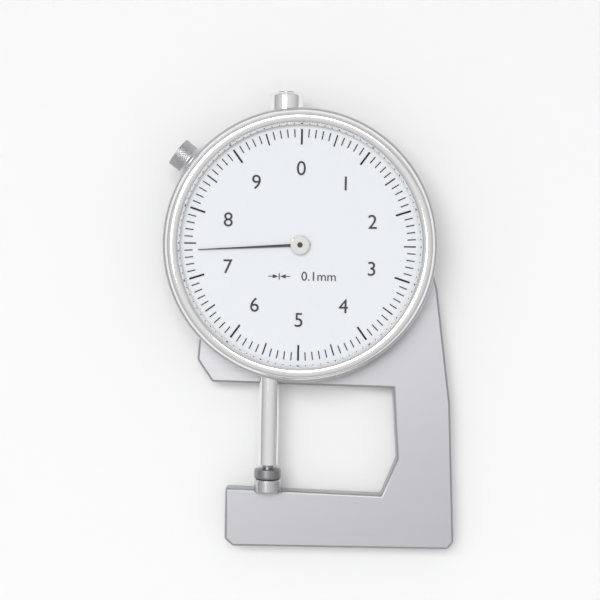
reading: 7.4 mm
